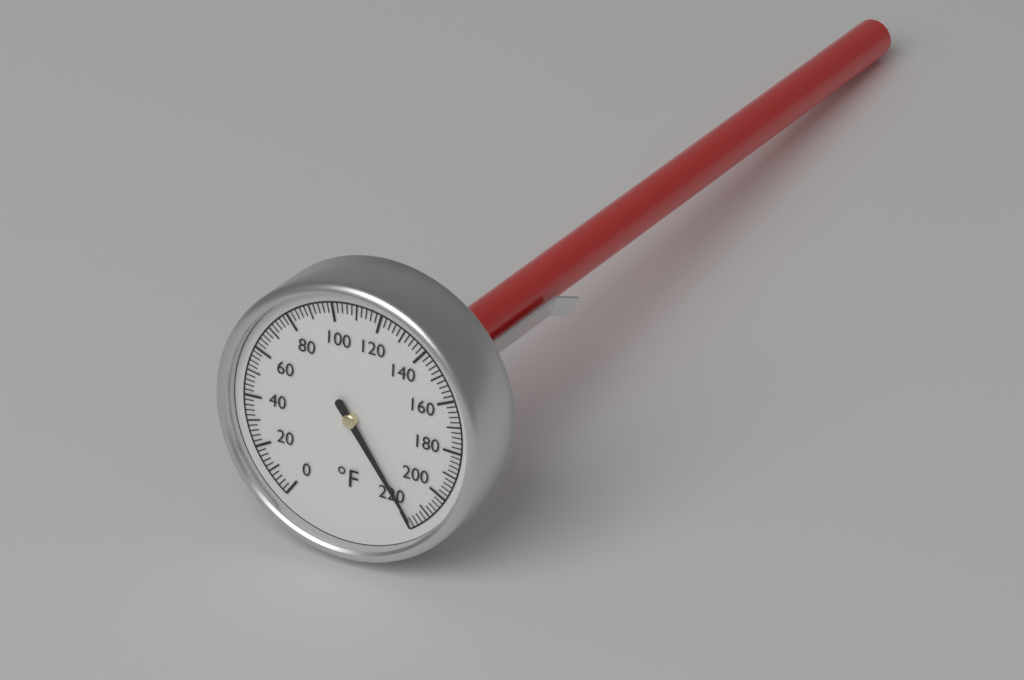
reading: 218 °F
